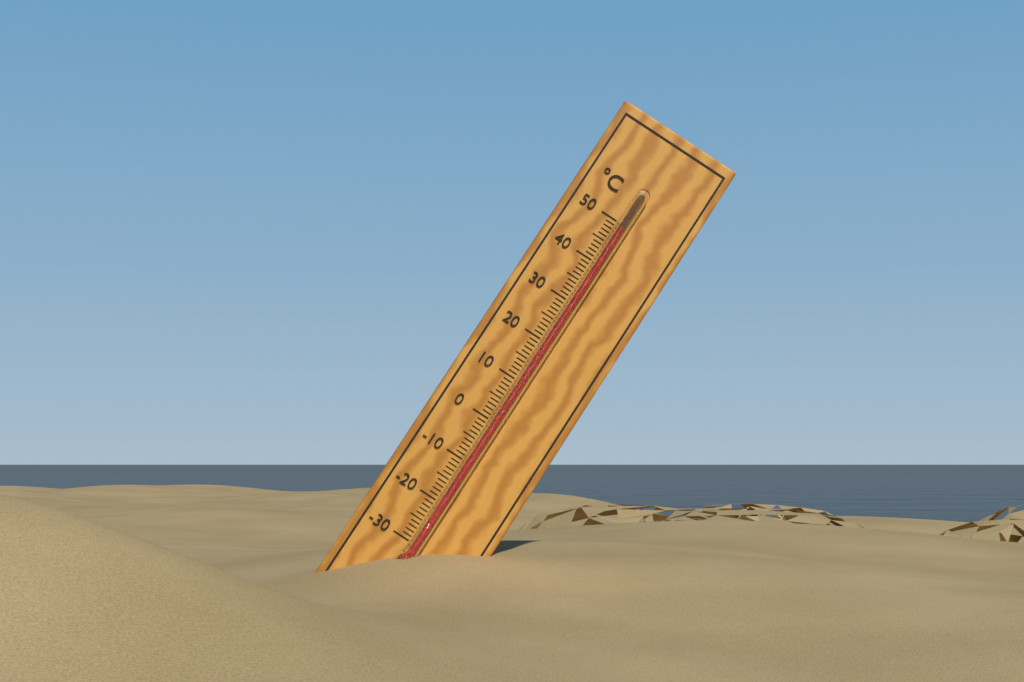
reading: 49 °C
